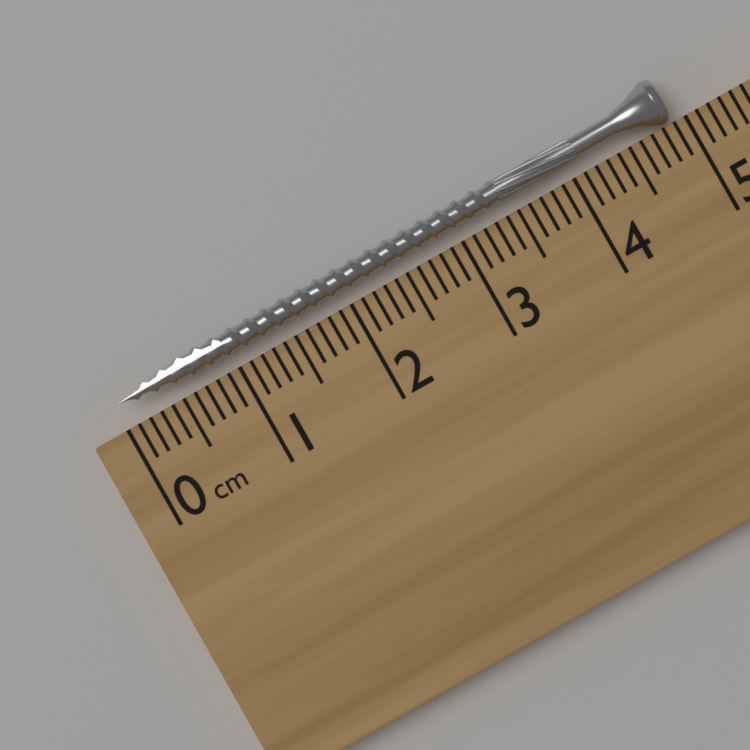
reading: 4.9 cm
